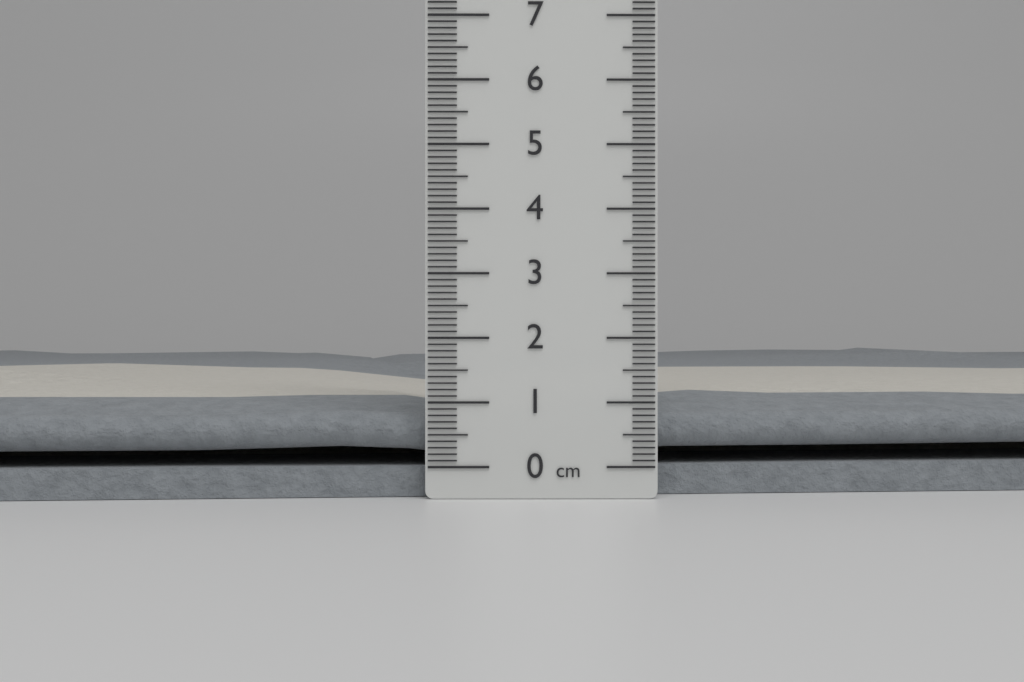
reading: 1.6 cm
